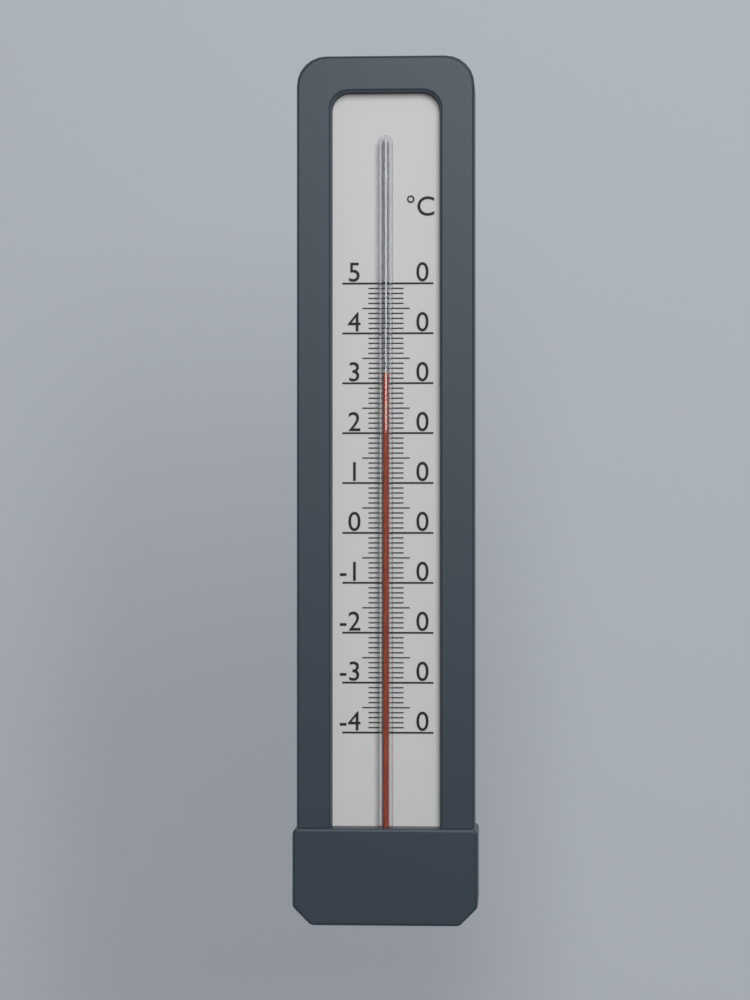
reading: 32 °C
